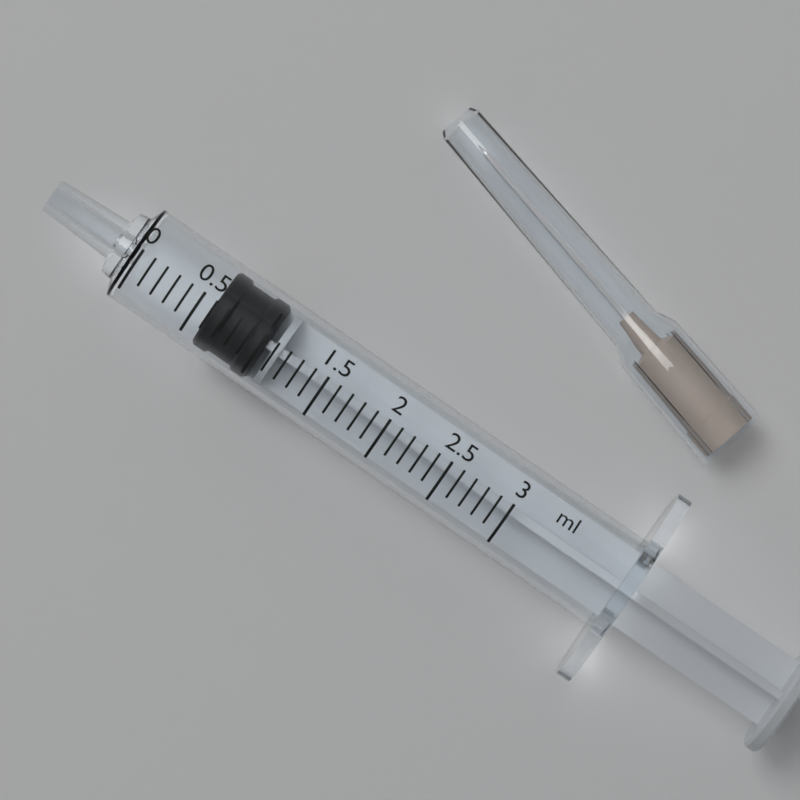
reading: 0.6 ml
